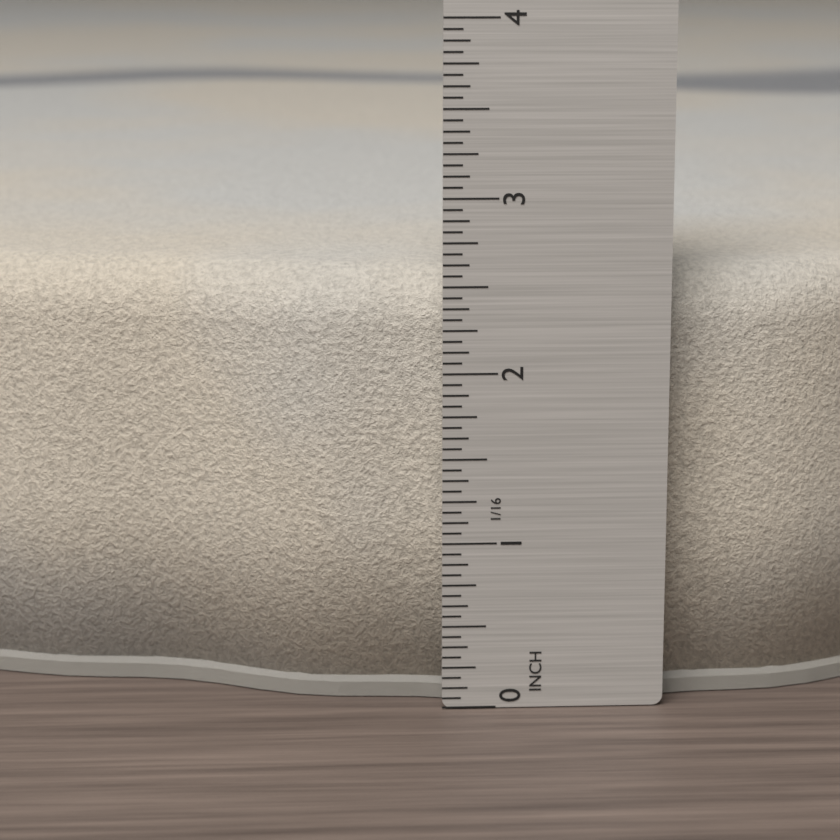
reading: 2.5625 in
